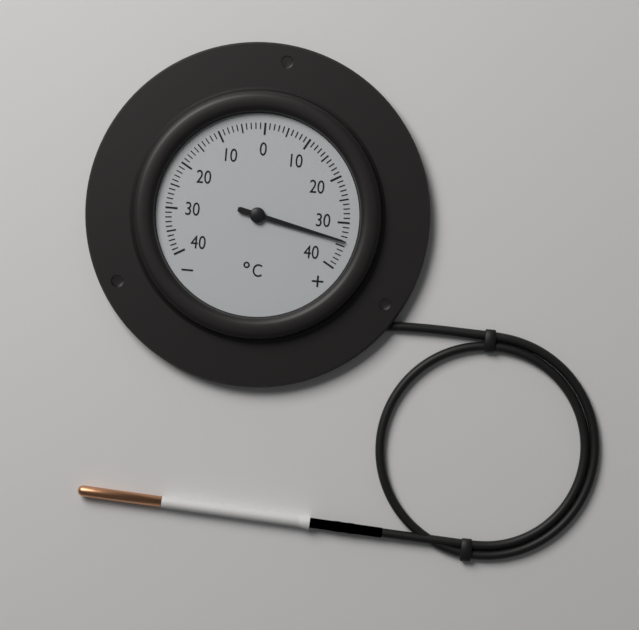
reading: 34 °C
